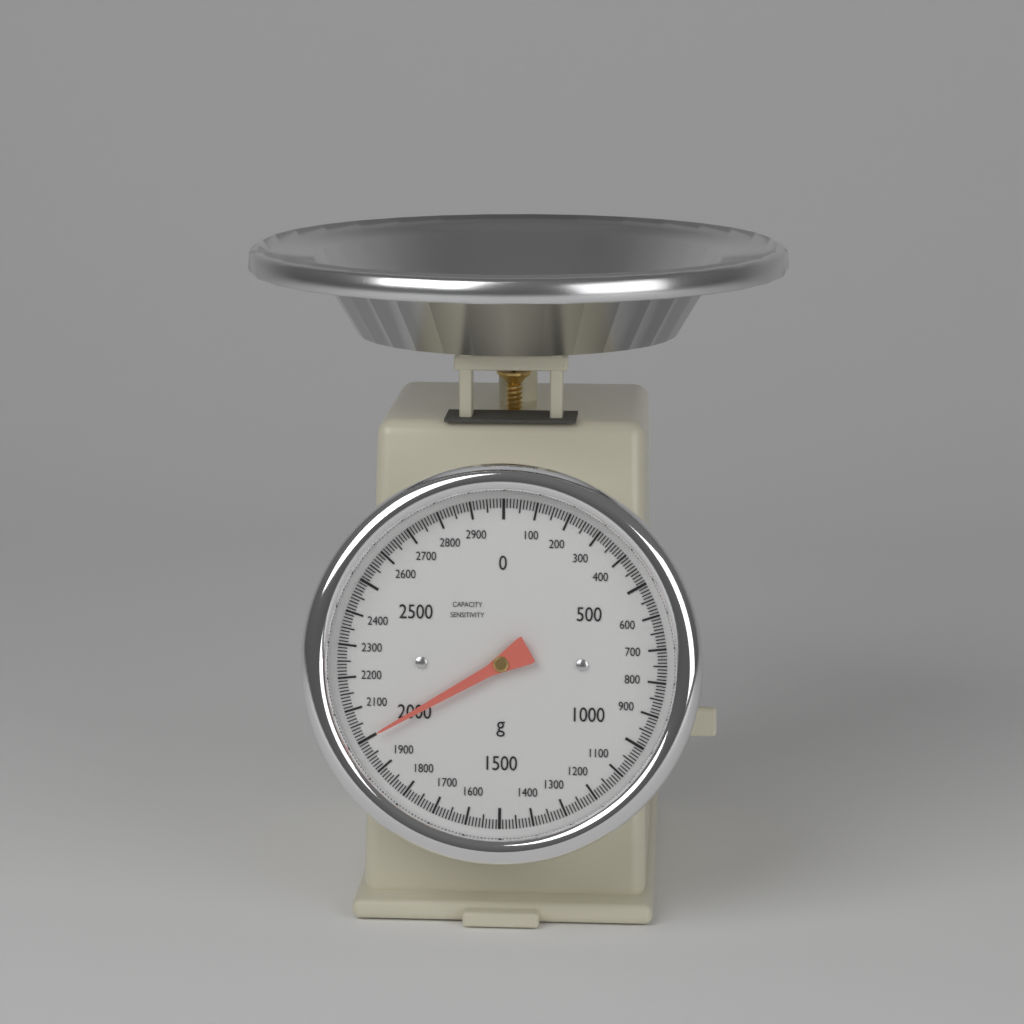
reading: 2000 g
